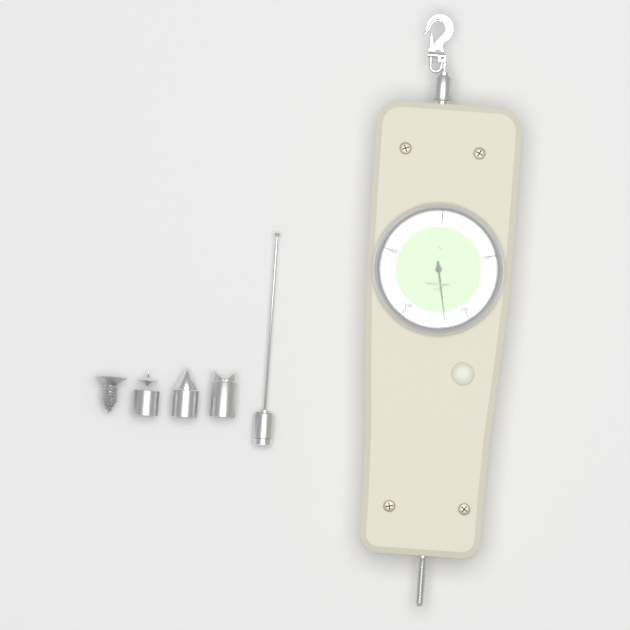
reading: 235 N
